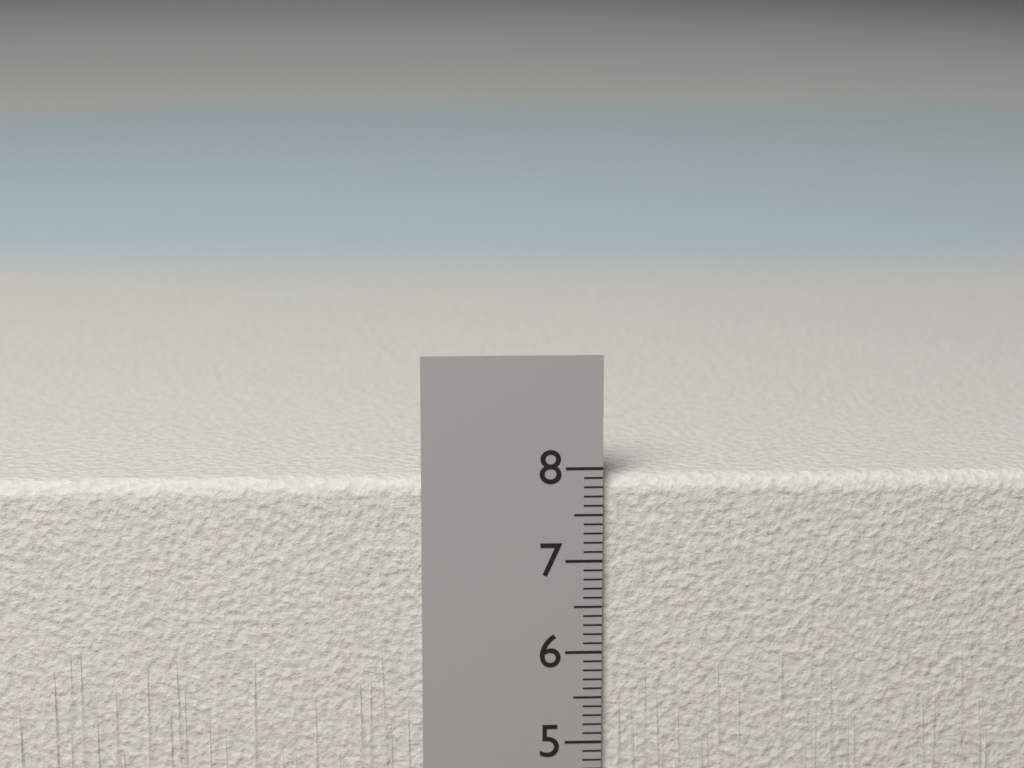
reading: 7.9 cm
